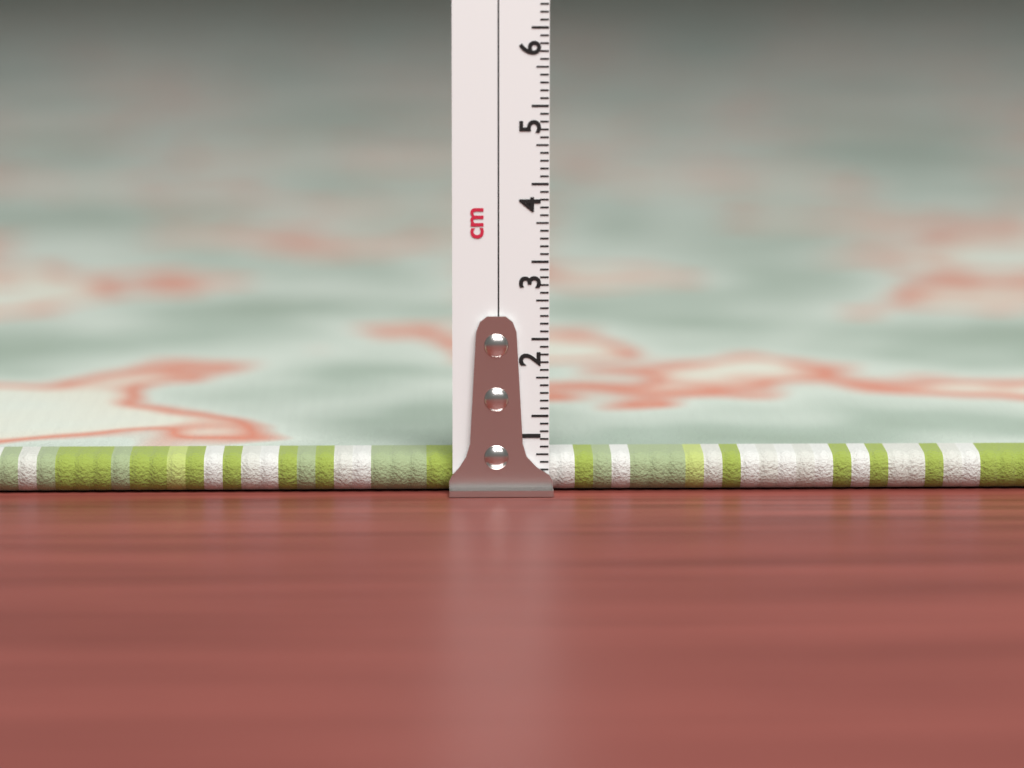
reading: 0.5 cm
